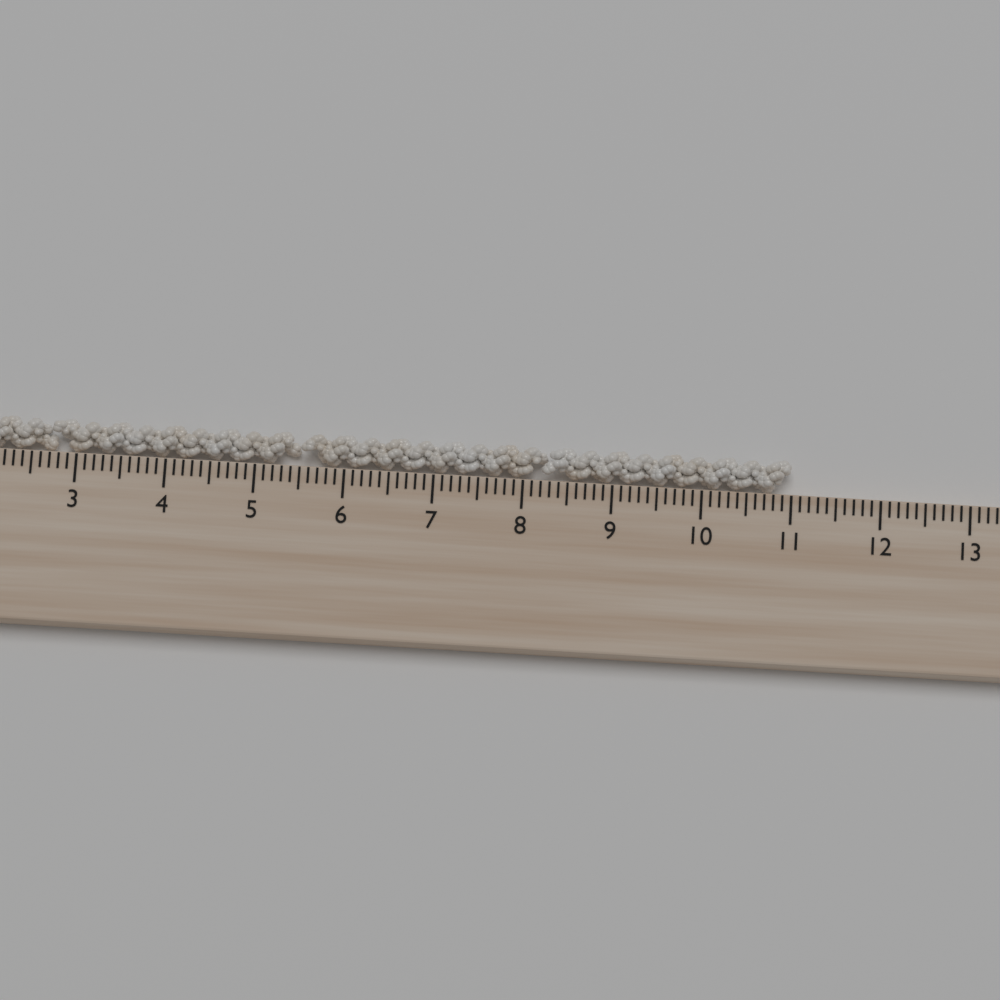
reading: 11.0 cm
